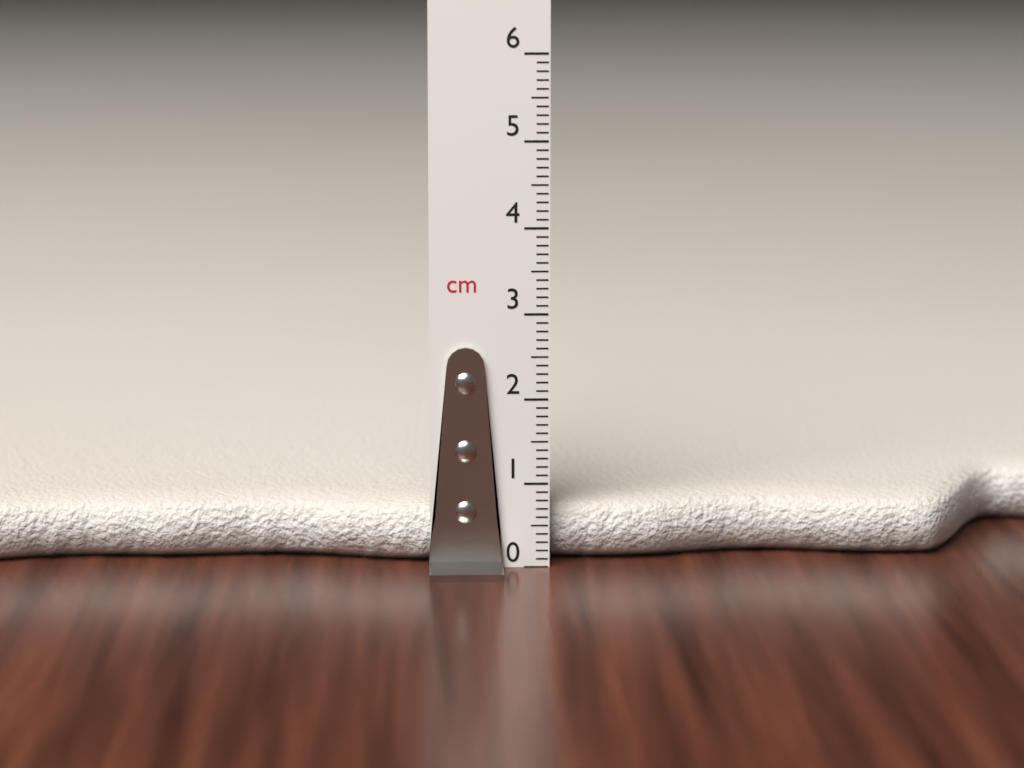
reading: 0.7 cm
